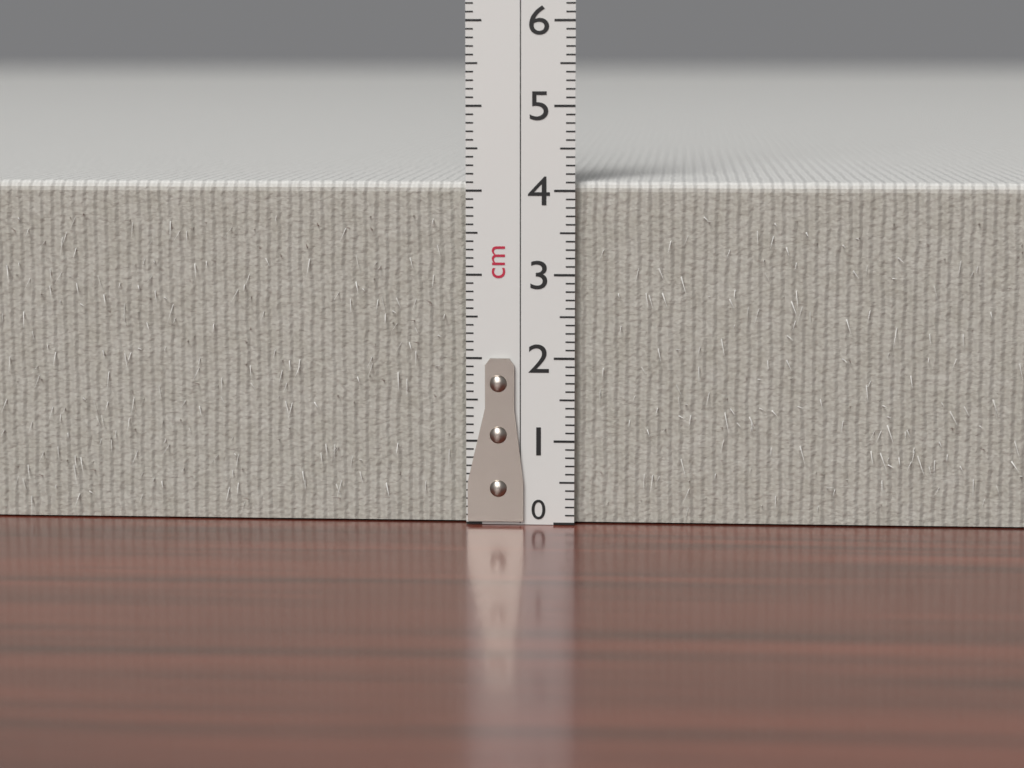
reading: 4.1 cm
